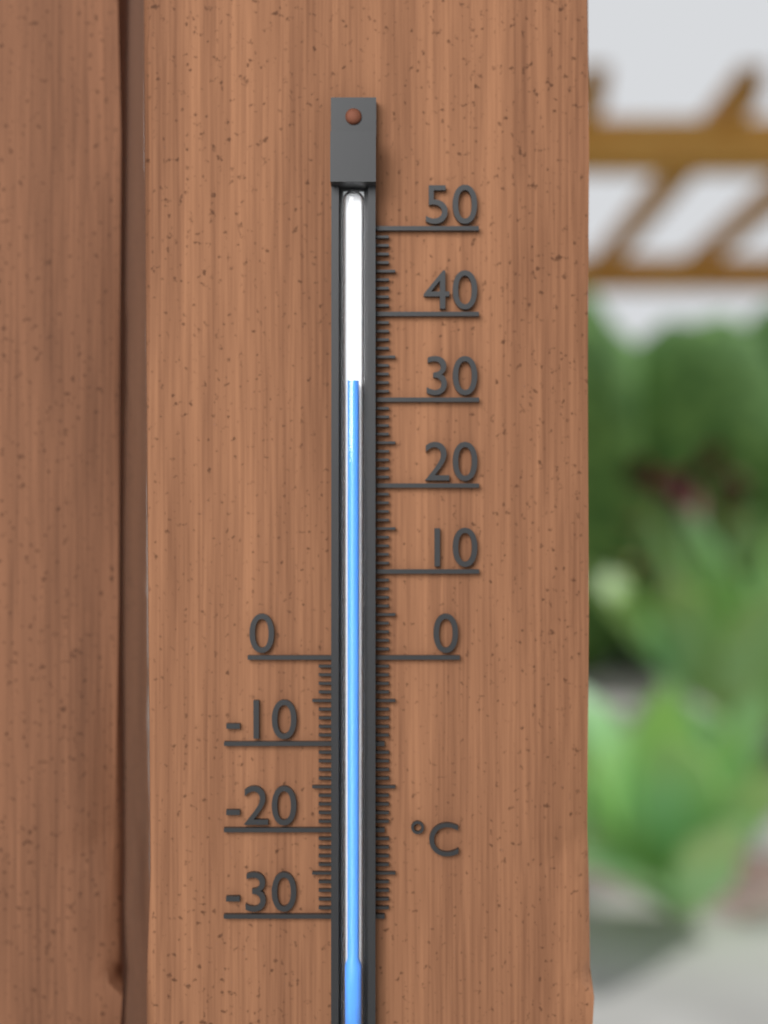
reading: 32 °C
